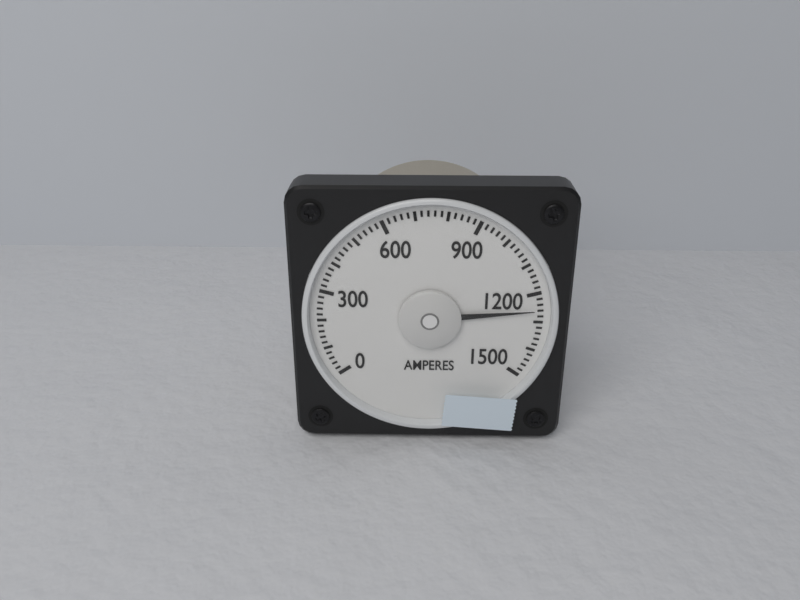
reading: 1260 A
